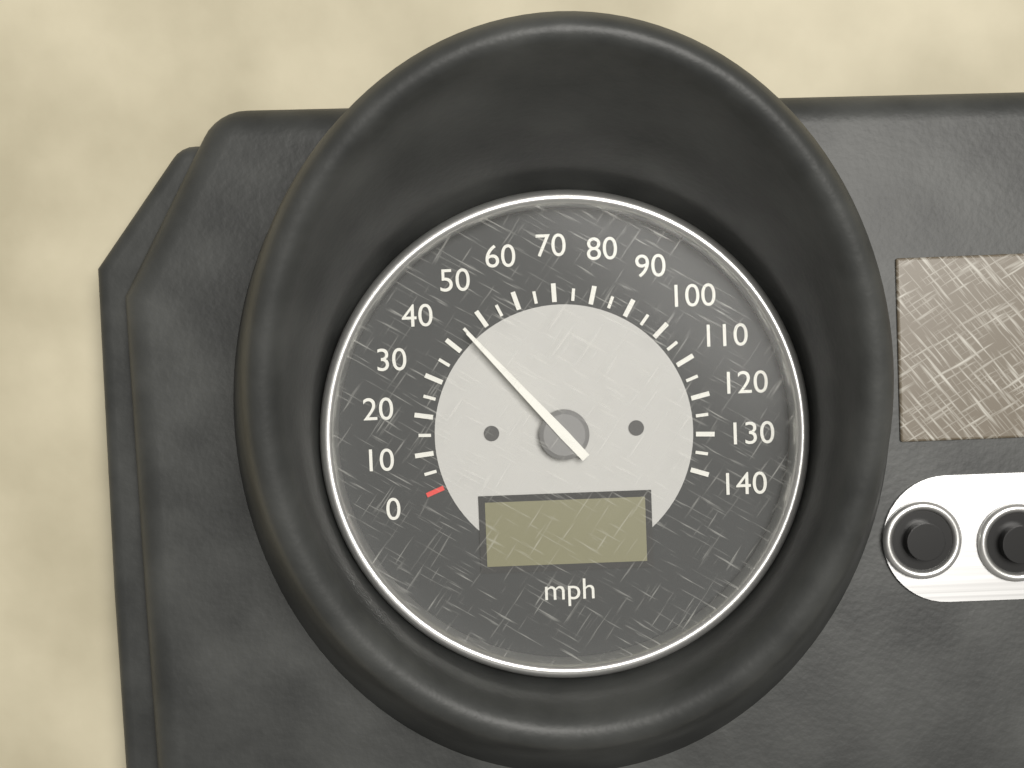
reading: 45 mph
